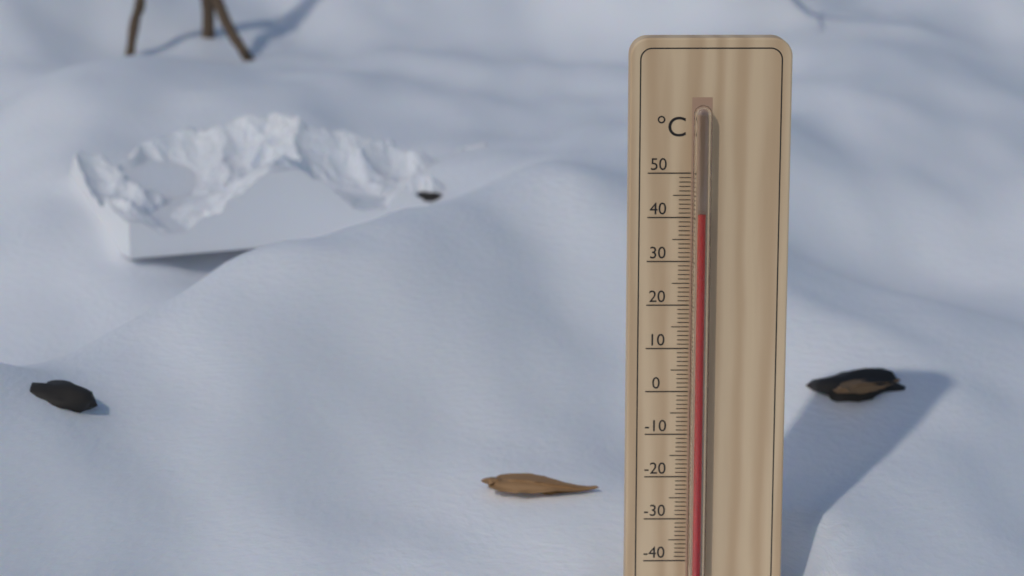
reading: 41 °C
